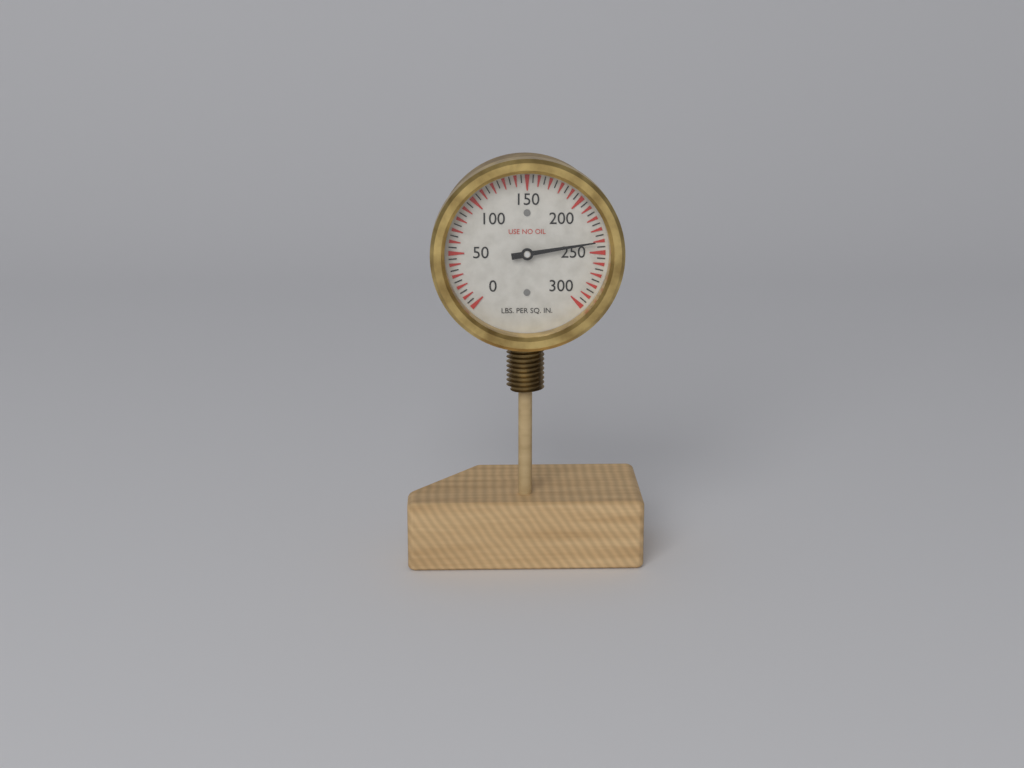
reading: 240 psi
